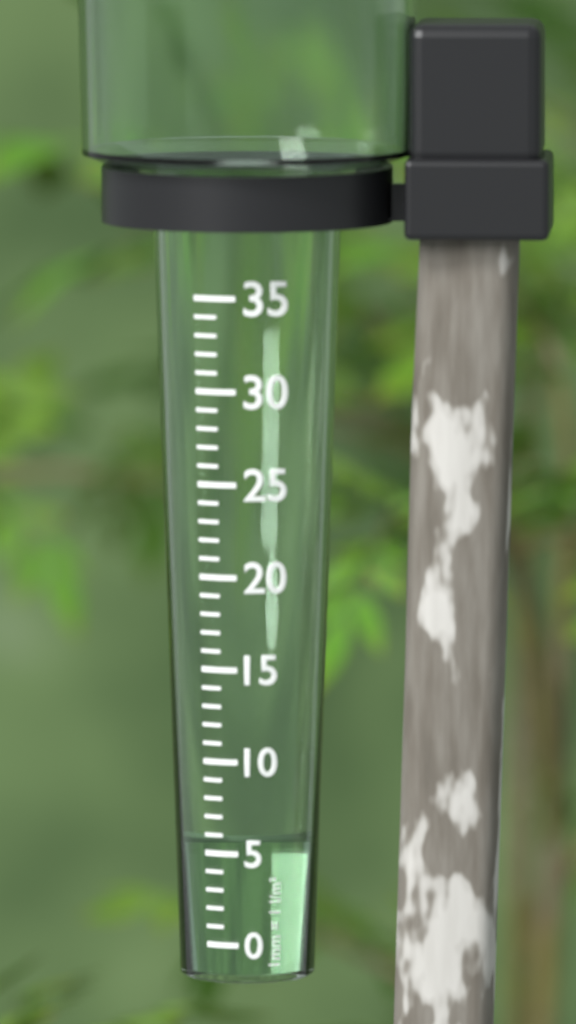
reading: 6 mm
